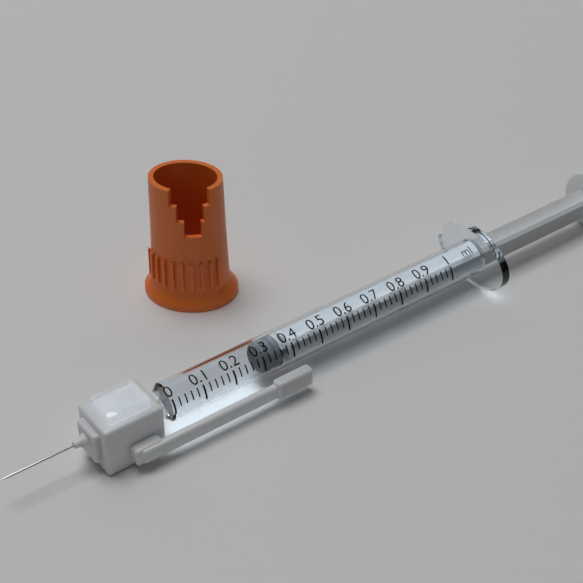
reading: 0.30 ml
